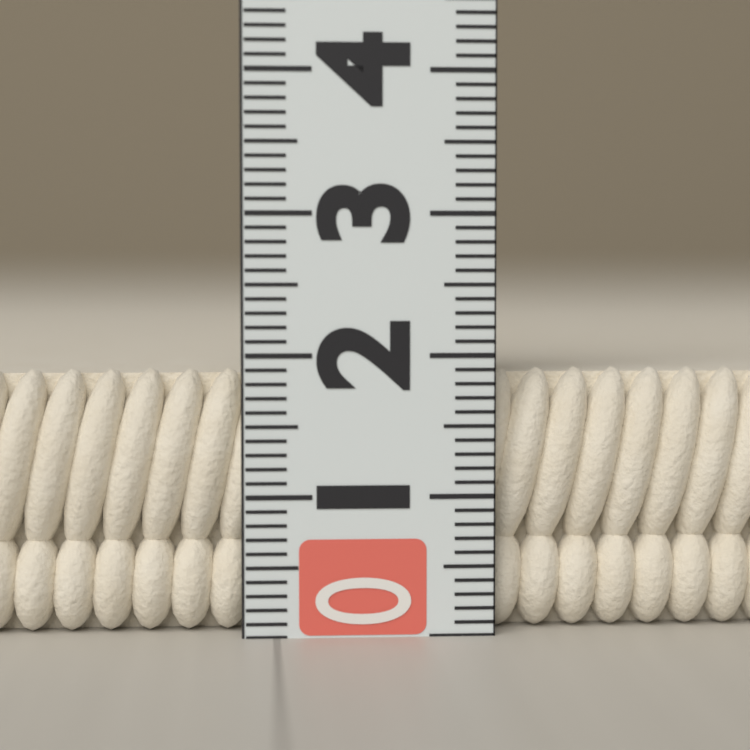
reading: 1.9 (no unit)
